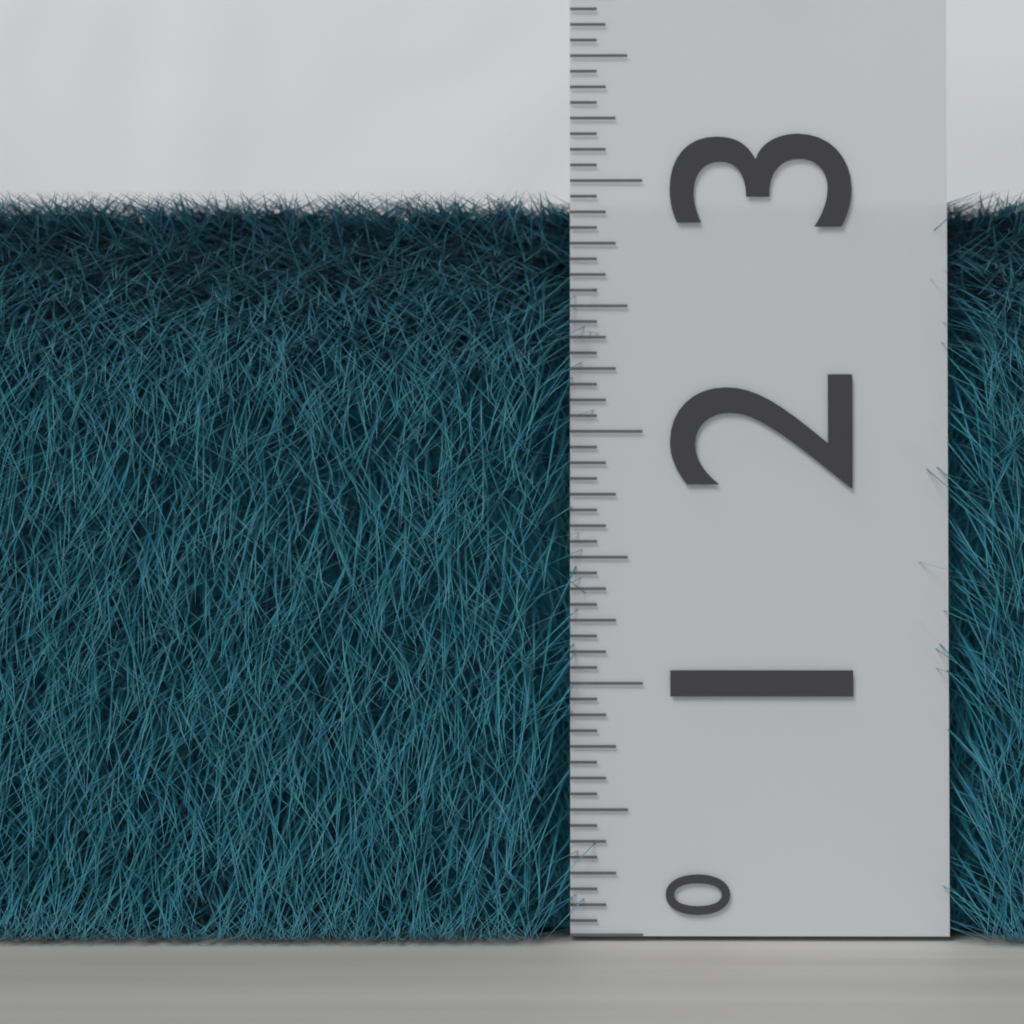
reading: 2.9375 (no unit)
